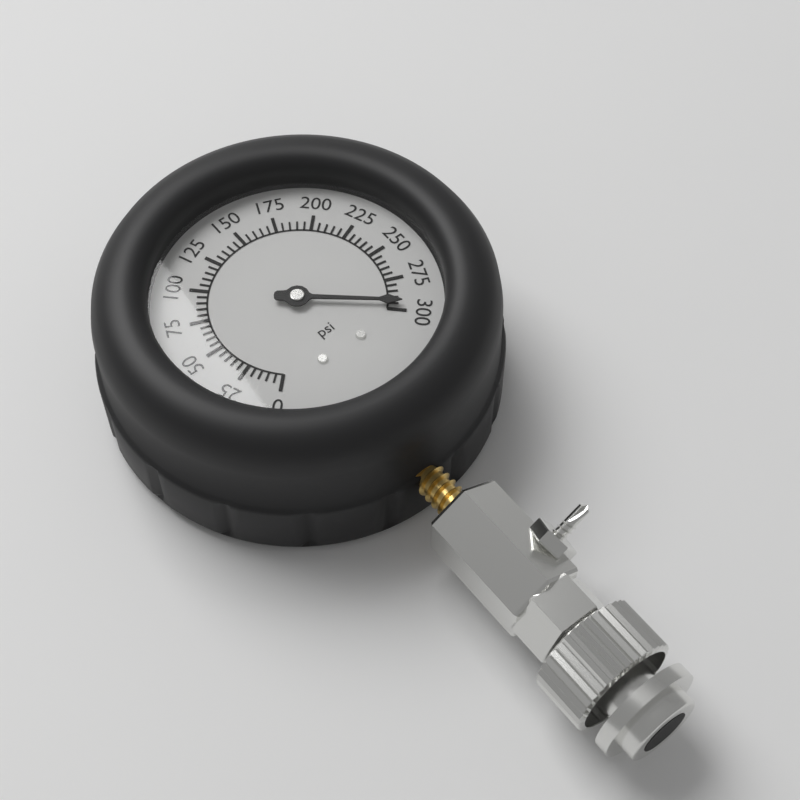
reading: 295 psi
